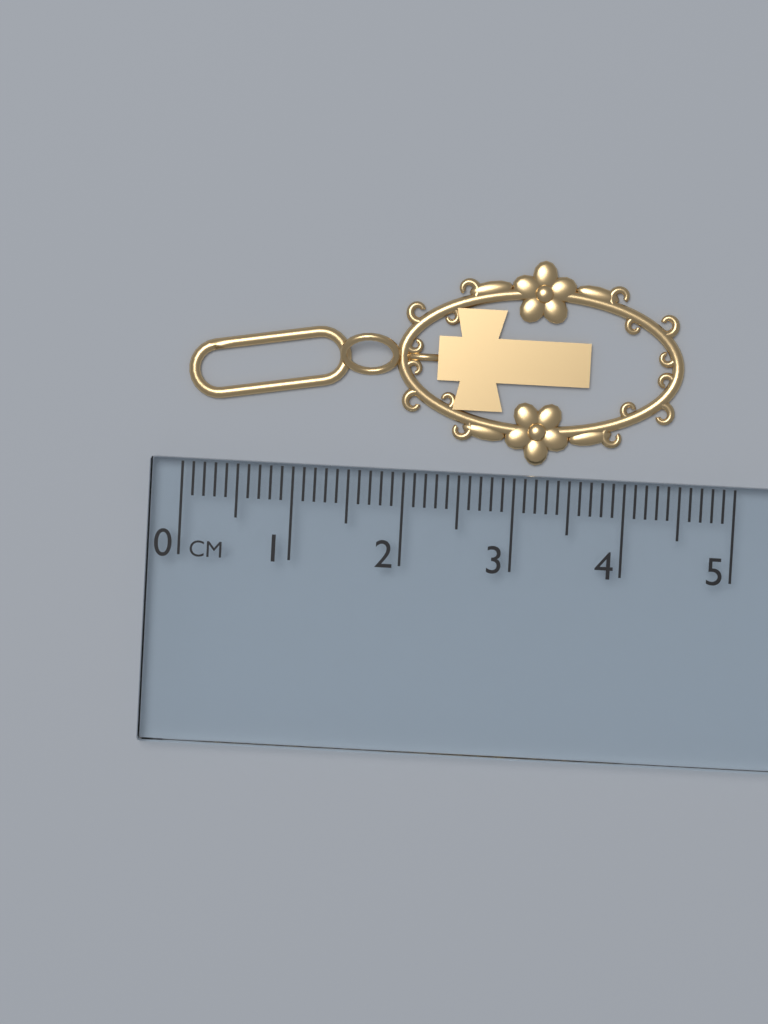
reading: 4.5 cm
